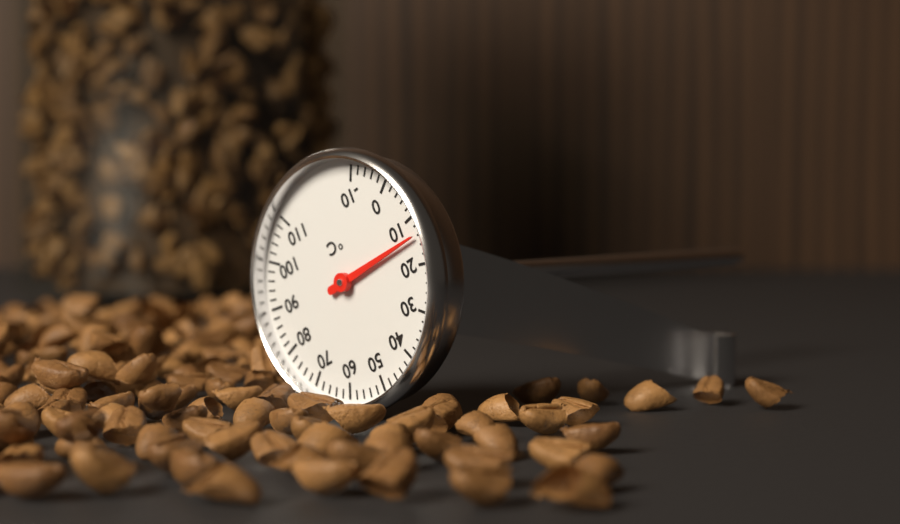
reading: 14 °C
